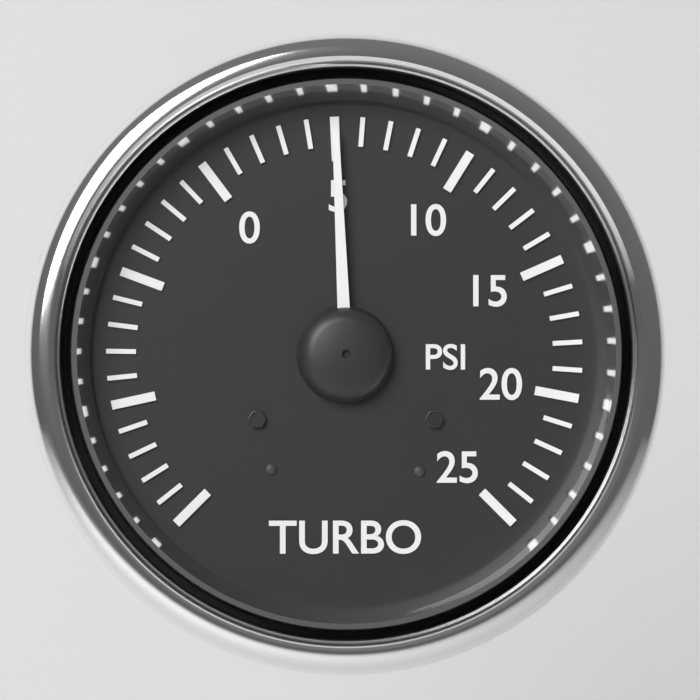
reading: 5 psi
